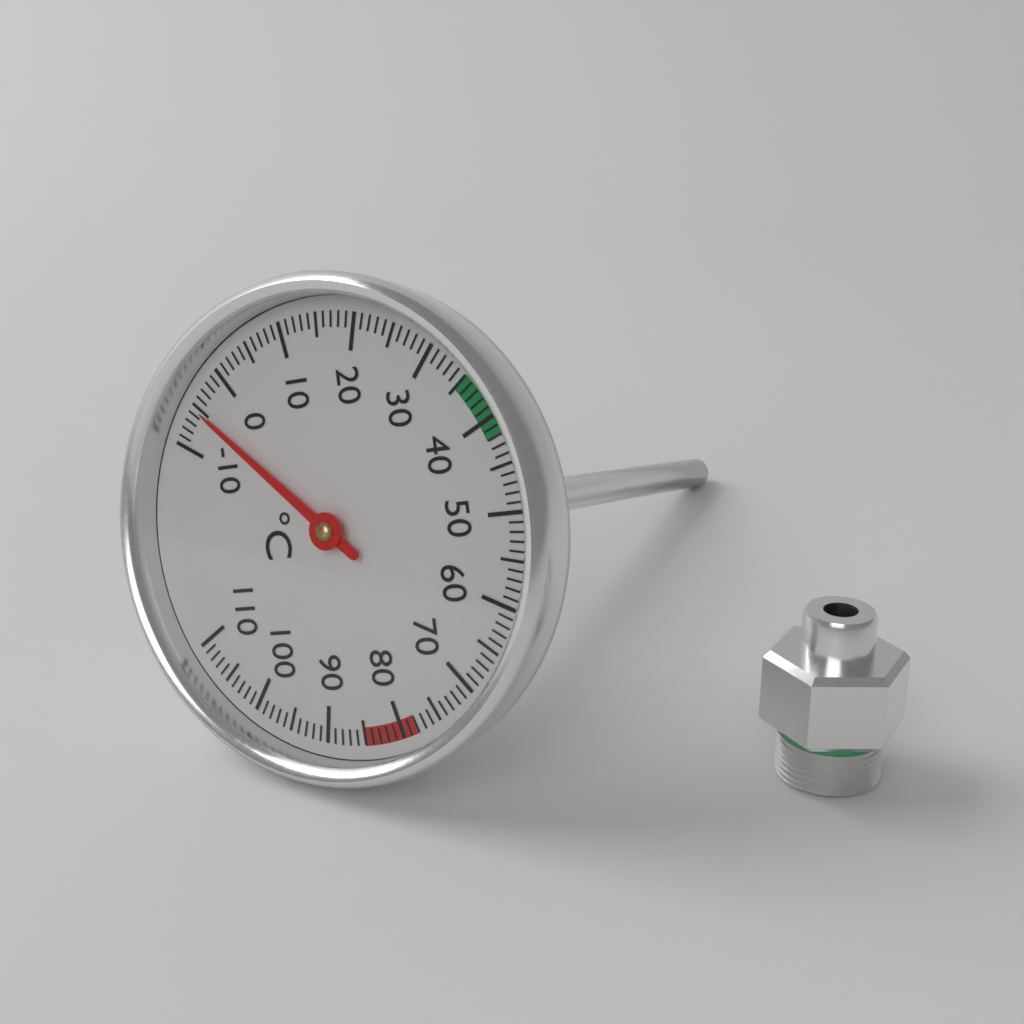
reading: -5 °C
